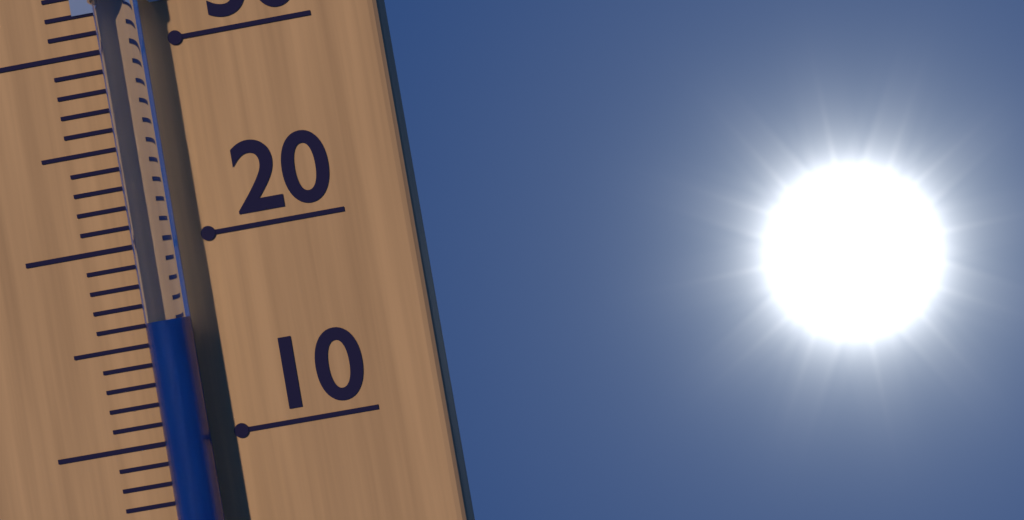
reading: 16 °C
